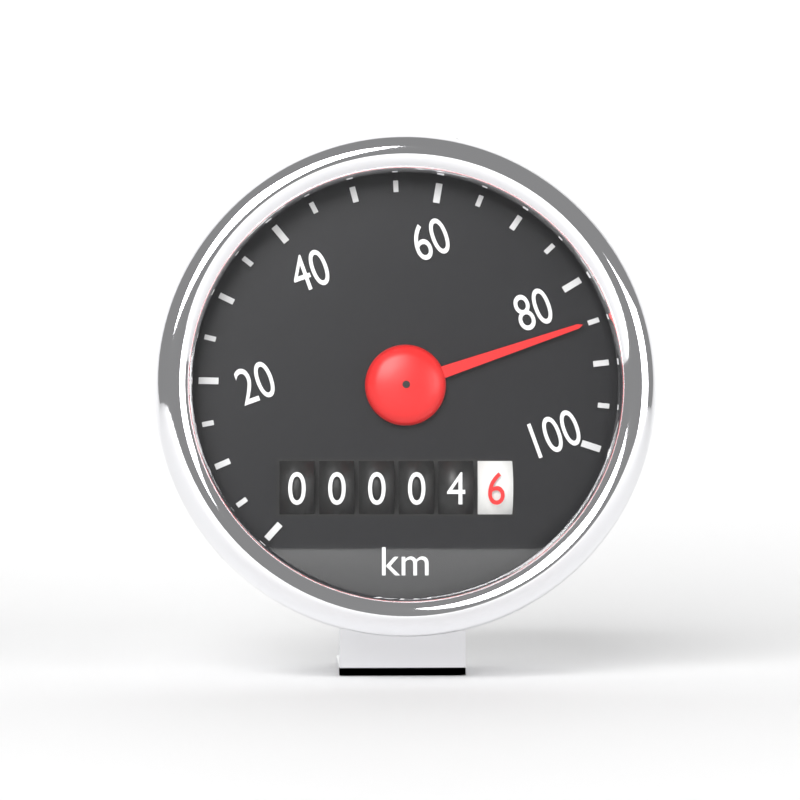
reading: 85 km/h
